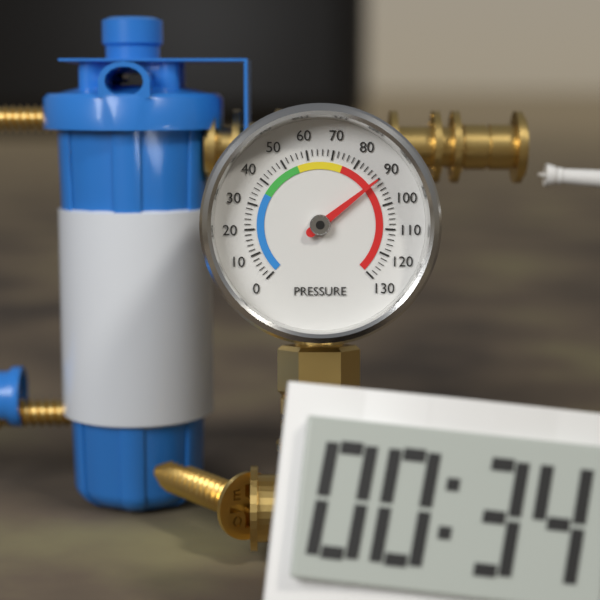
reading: 90 (no unit)
